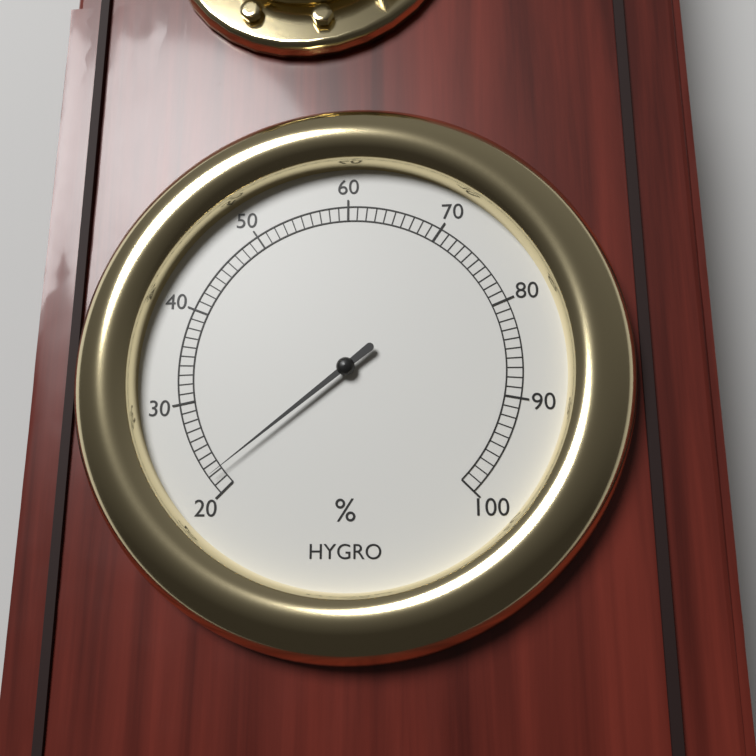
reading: 22 %
